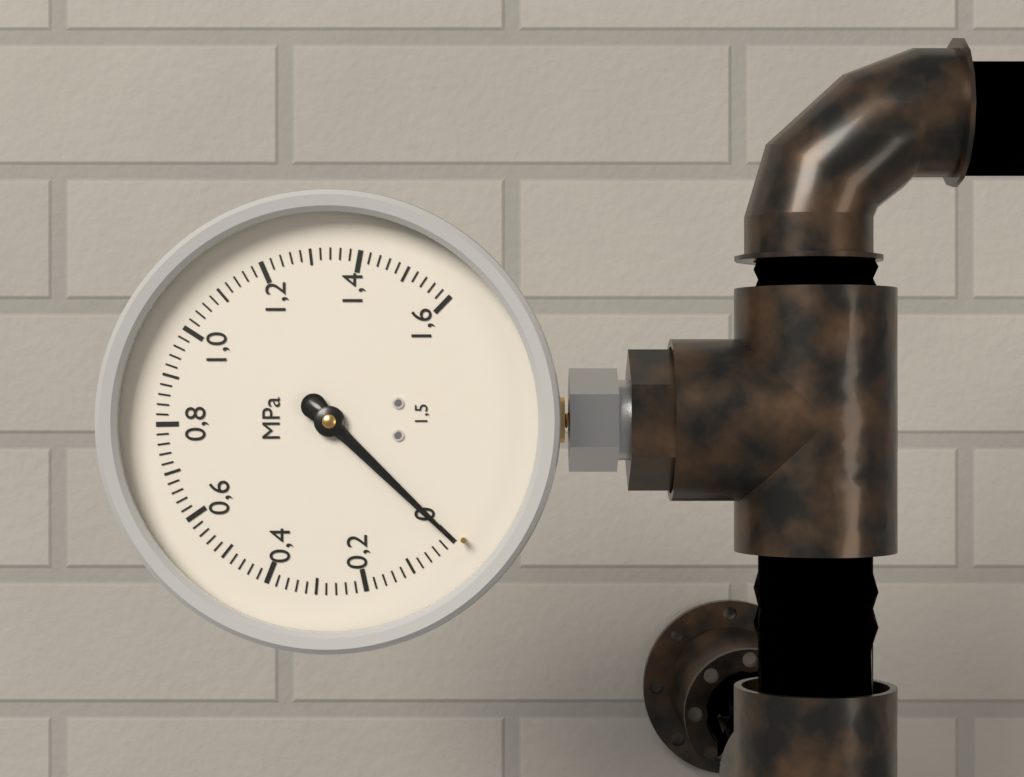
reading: 0.00 MPa
